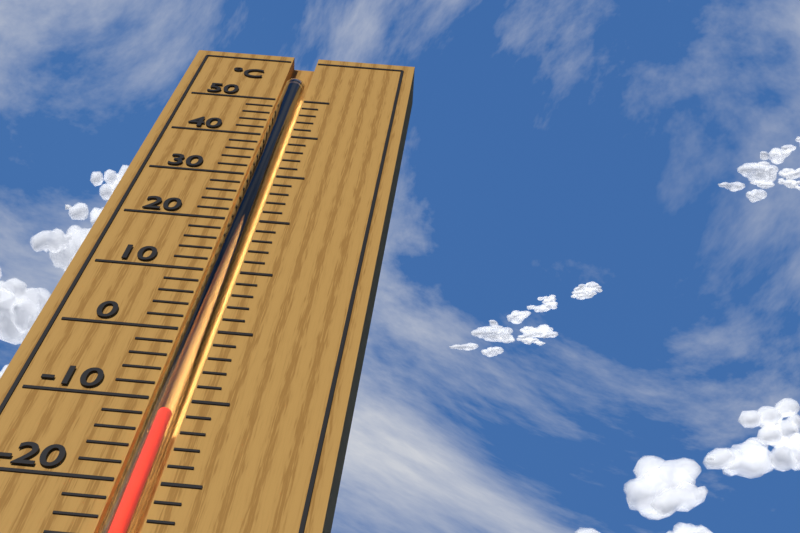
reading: -12 °C
